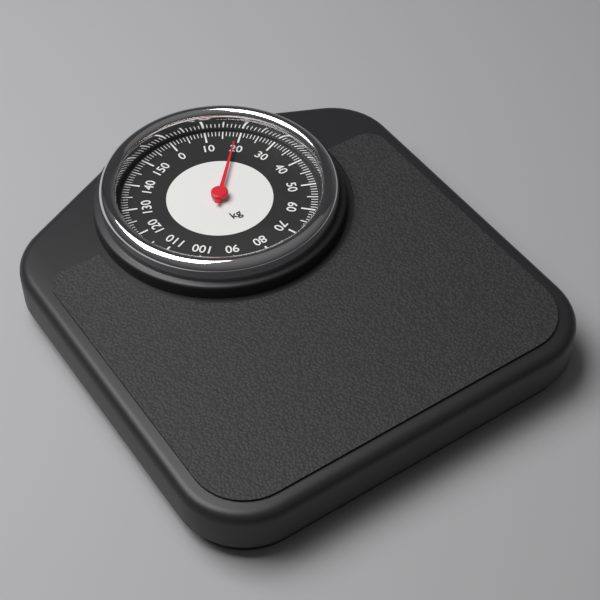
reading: 19 kg
